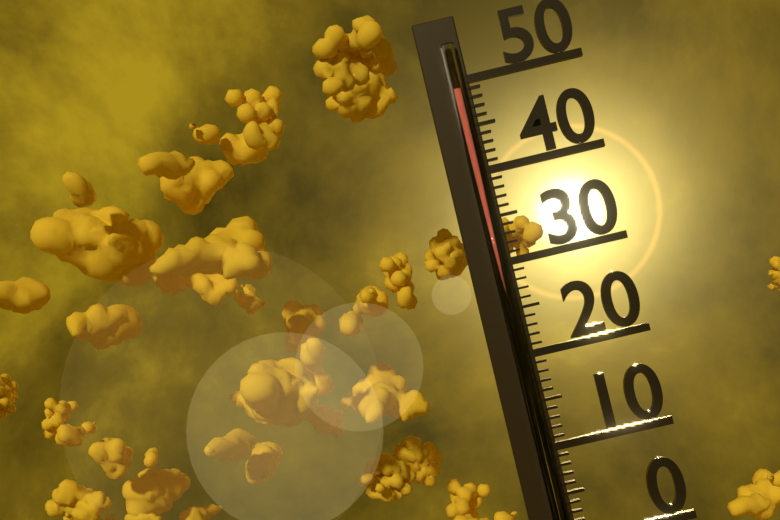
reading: 49 (no unit)
